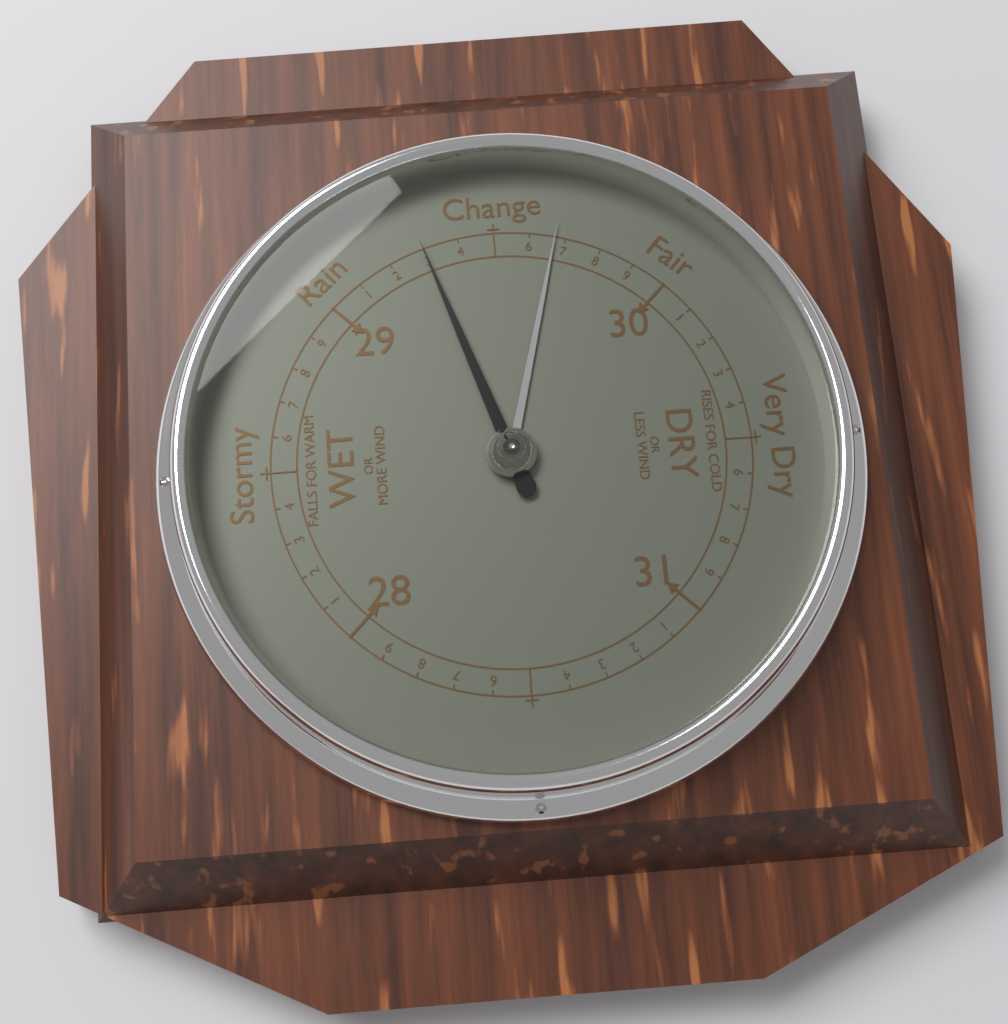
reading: 29.3 inHg
